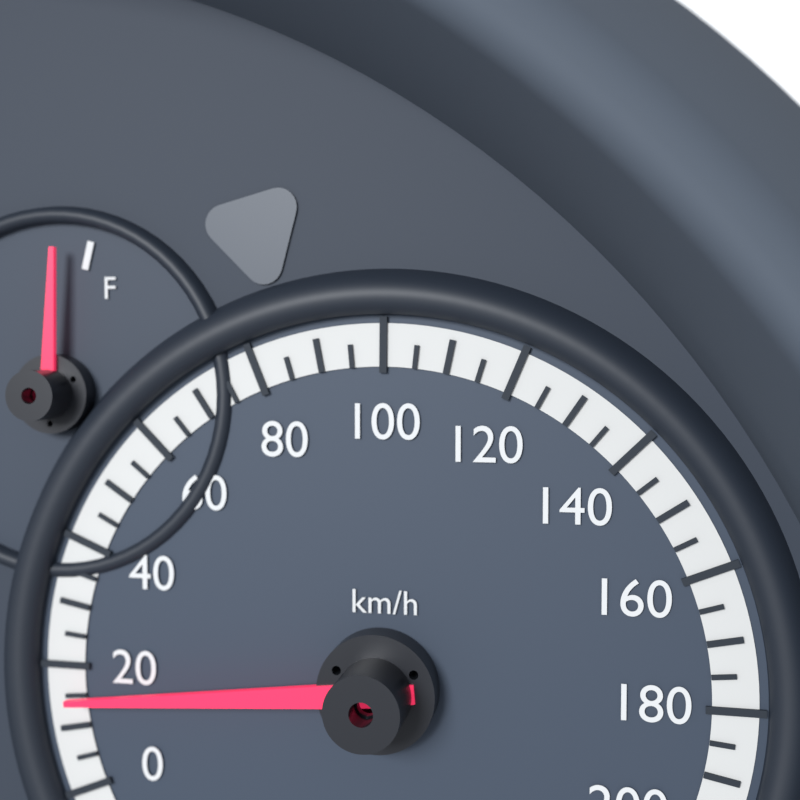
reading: 15 km/h
